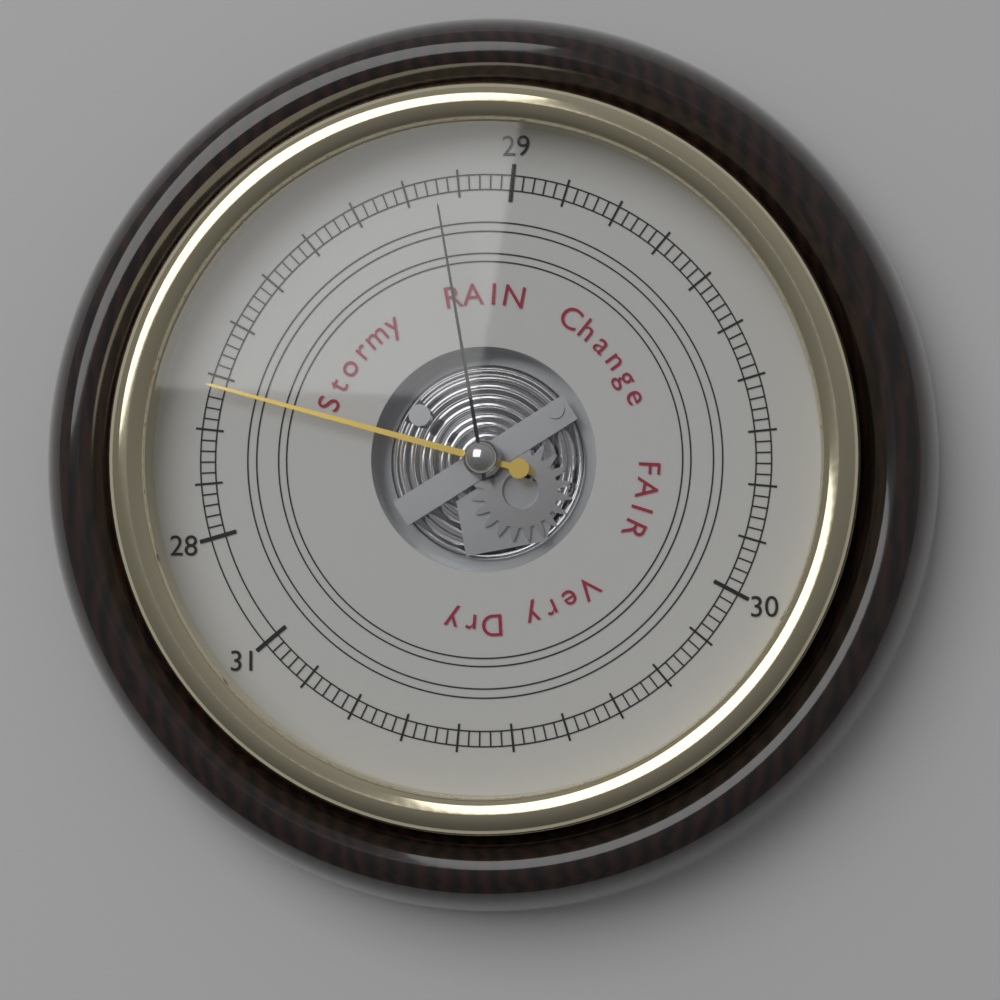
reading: 28.28 (no unit)
